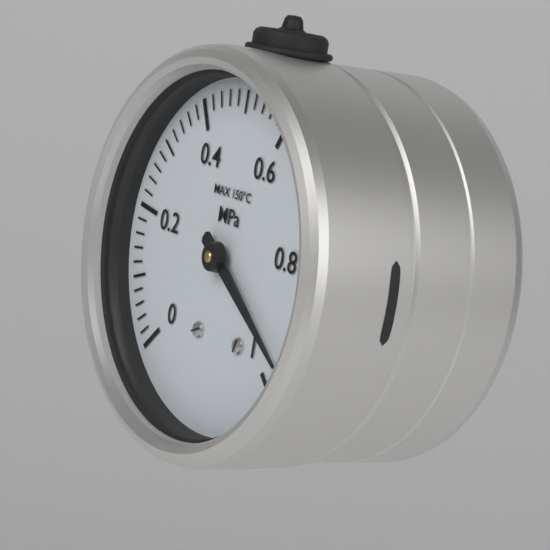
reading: 0.96 MPa
